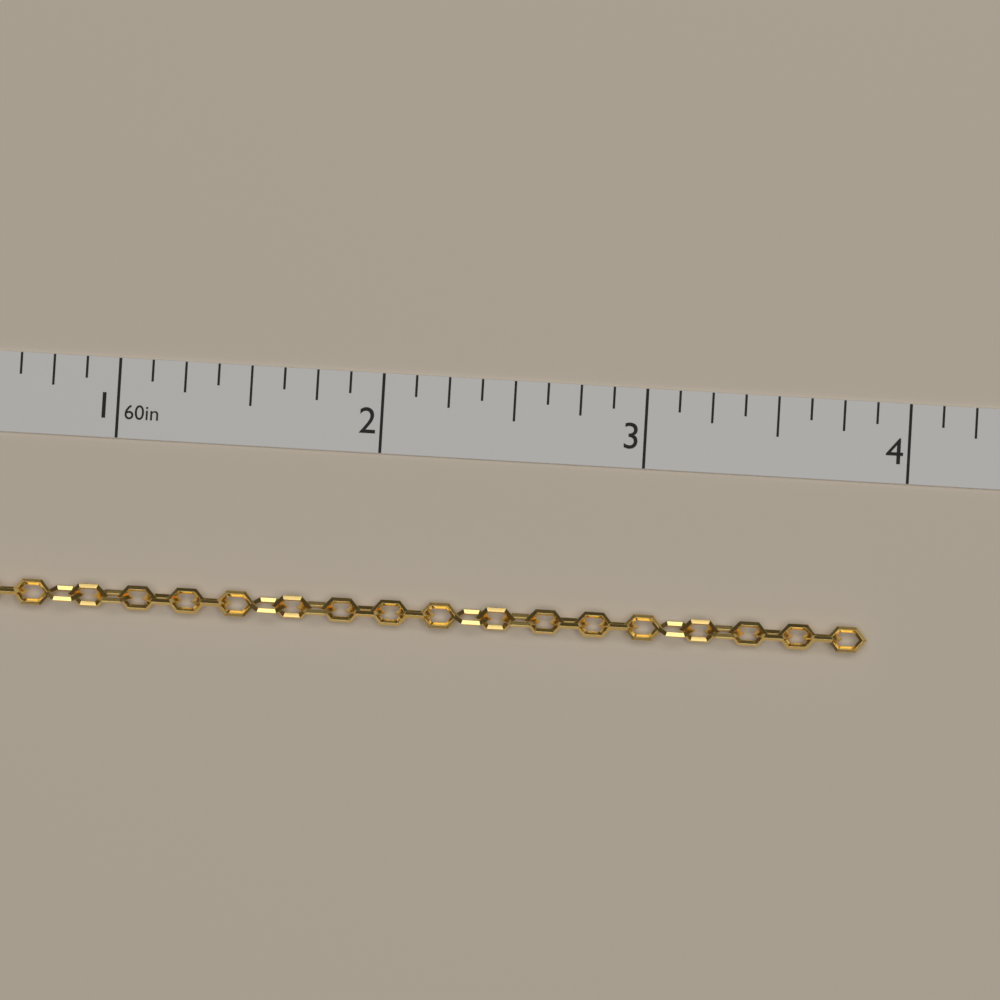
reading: 3.875 in
